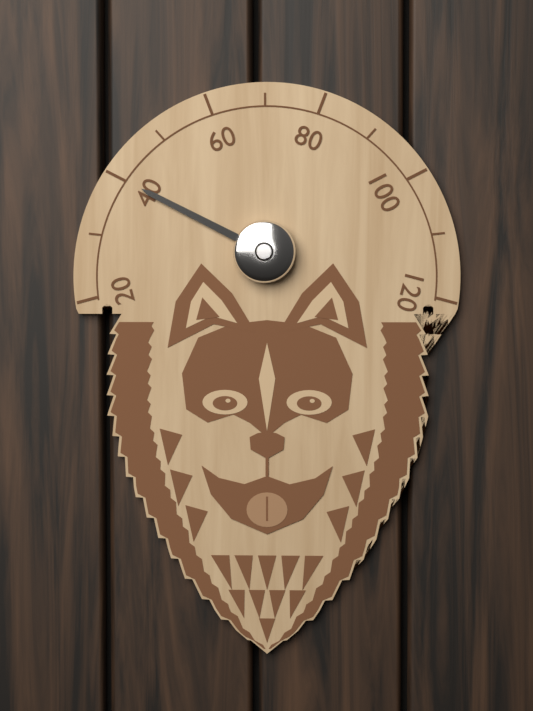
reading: 40 (no unit)
